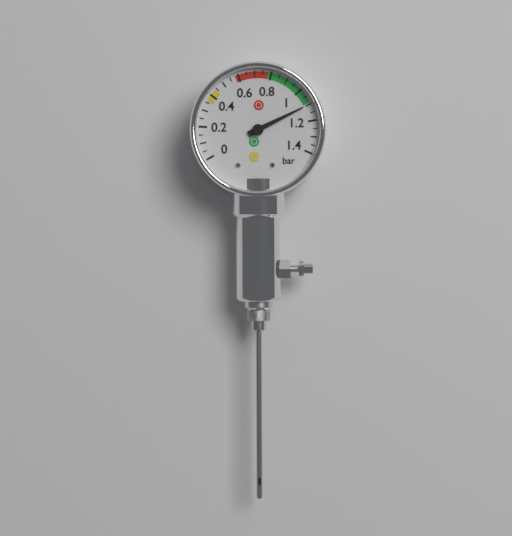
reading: 1.10 bar
